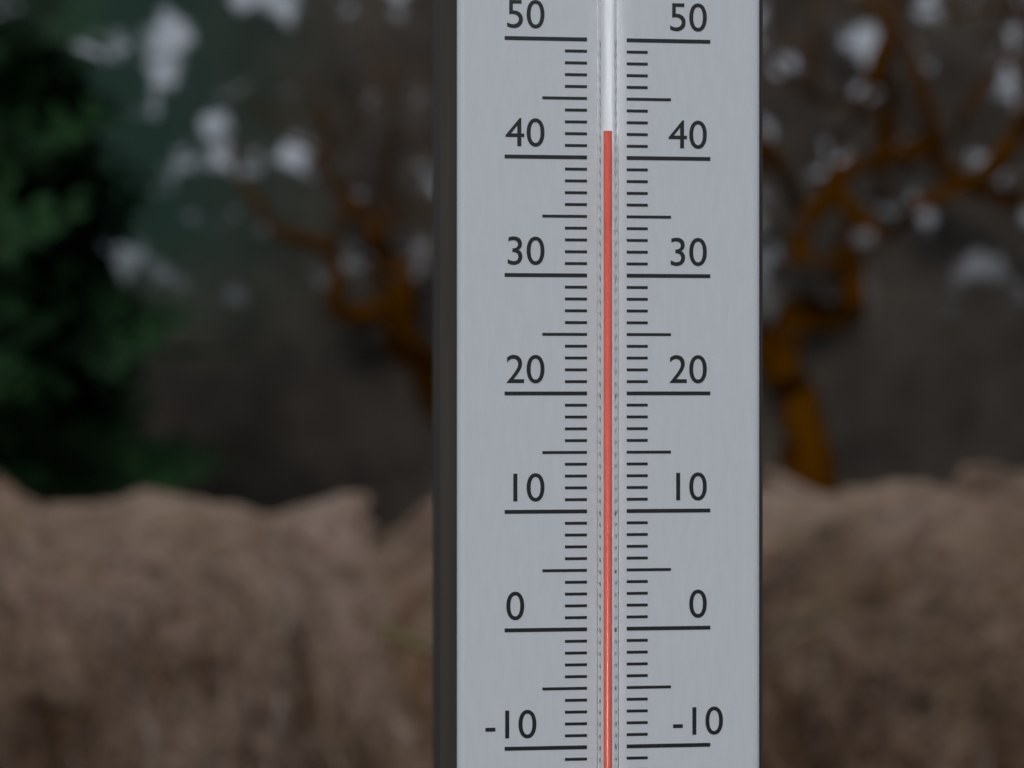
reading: 42 °C
